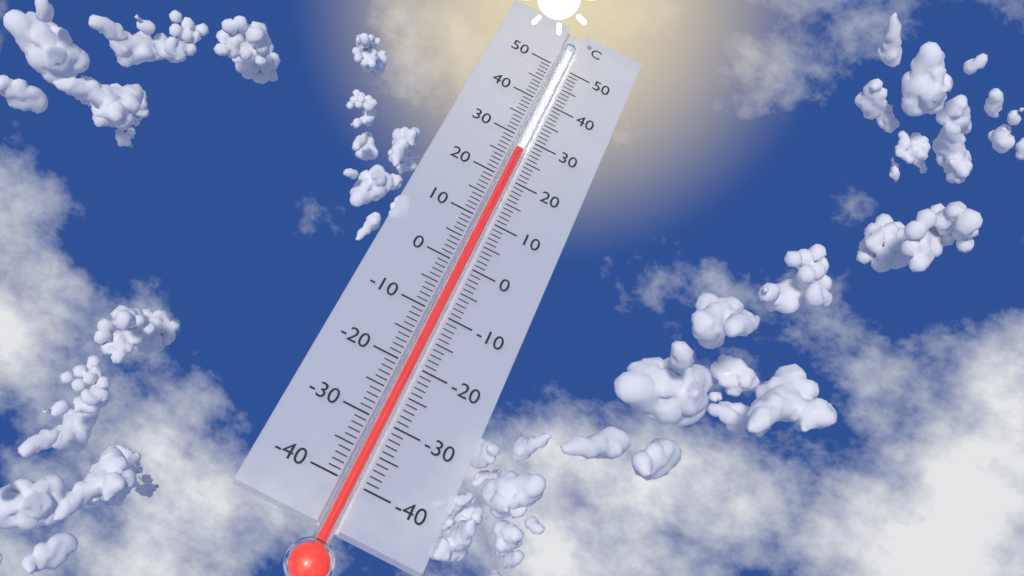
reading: 27 °C
